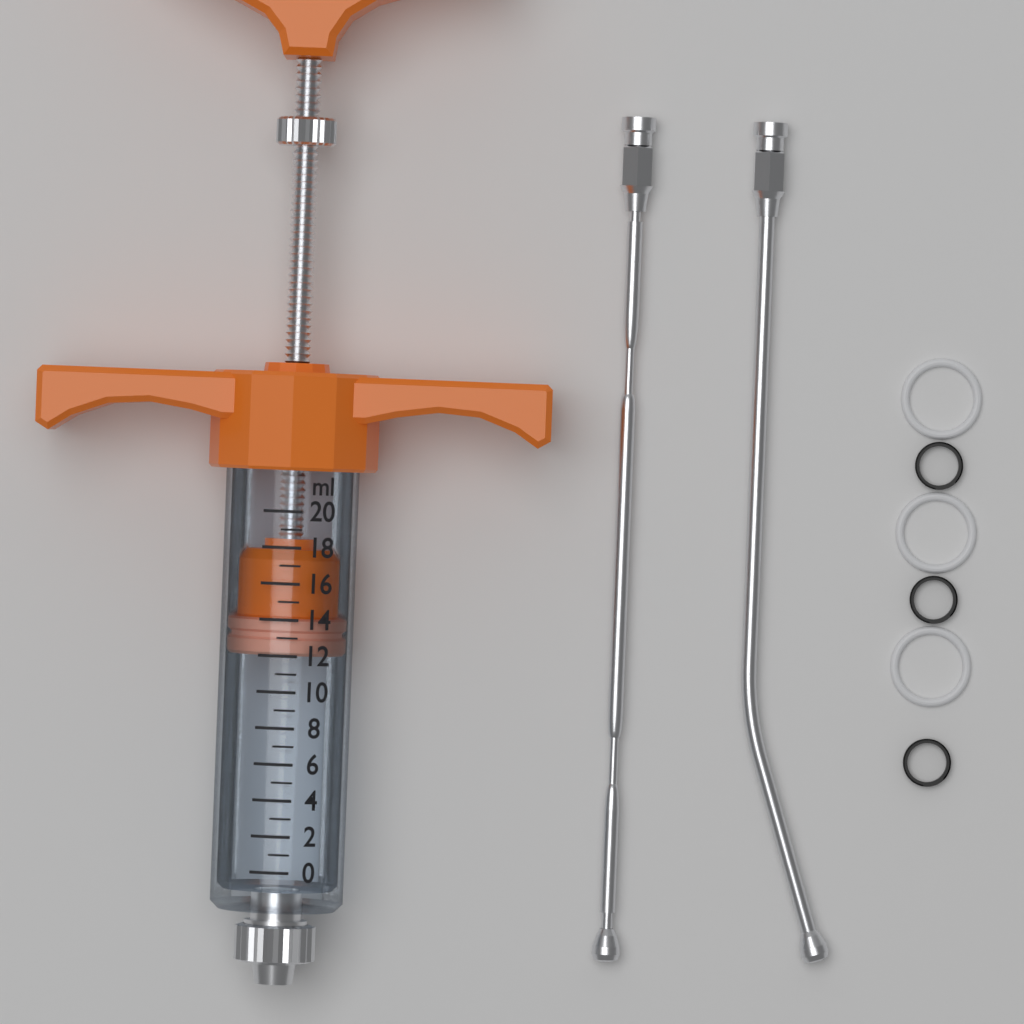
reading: 12 ml
